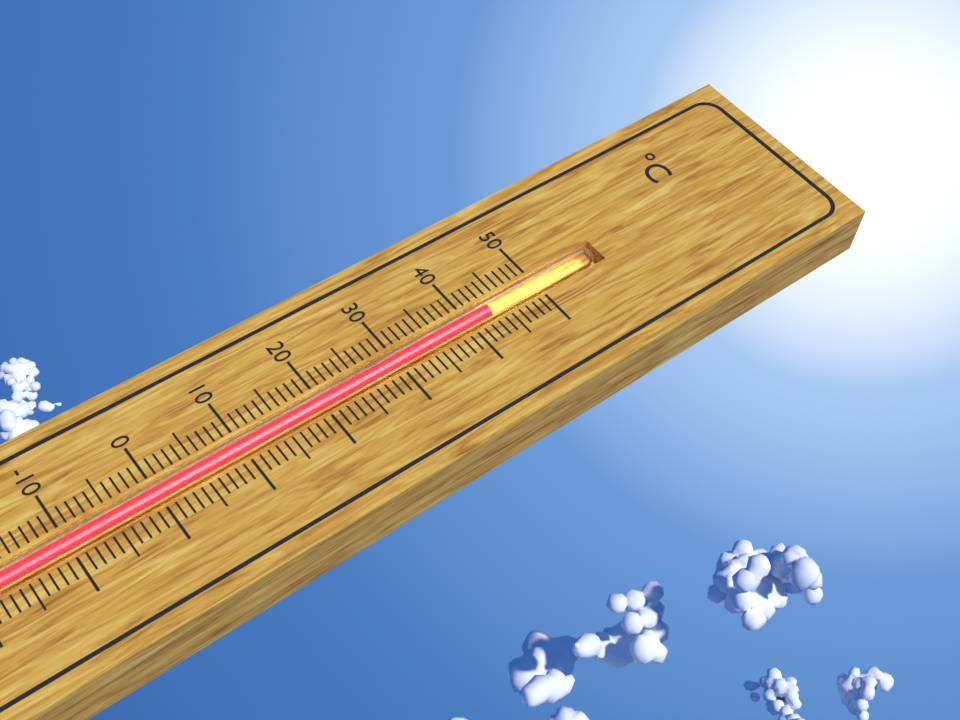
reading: 43 °C
